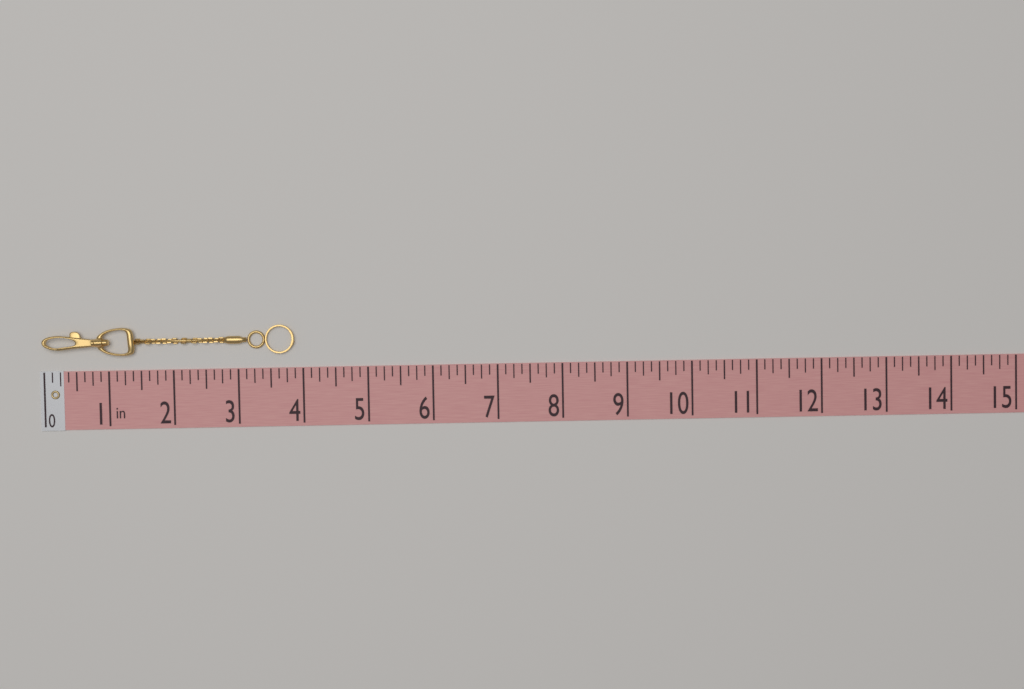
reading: 3.875 in
